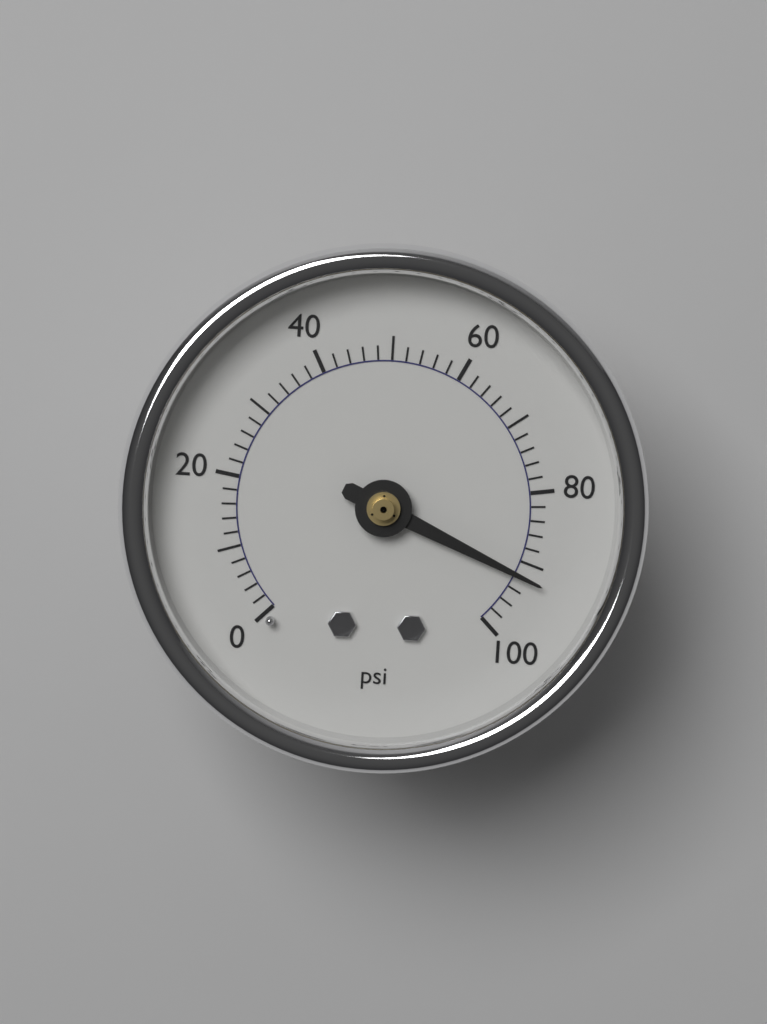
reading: 92 psi
